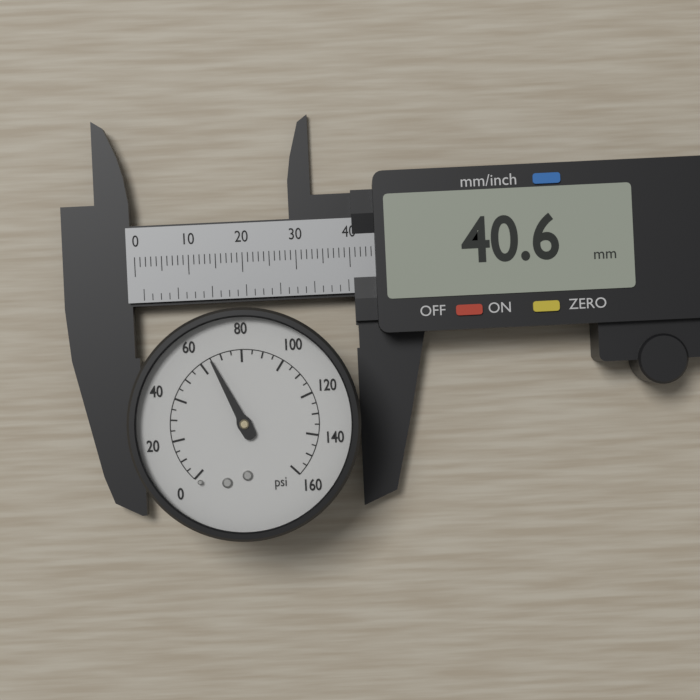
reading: 65 psi
